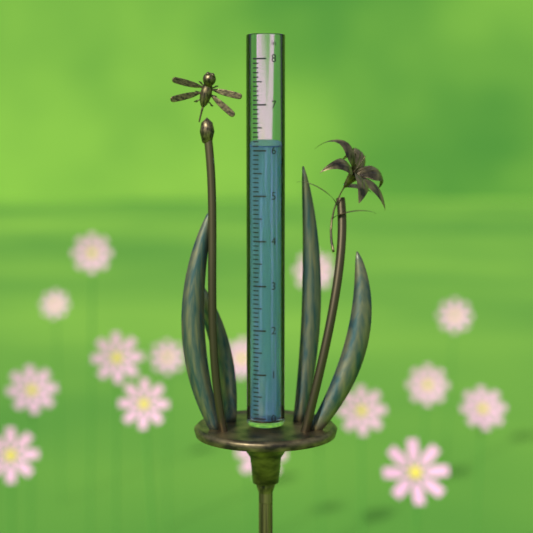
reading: 6.1 in
